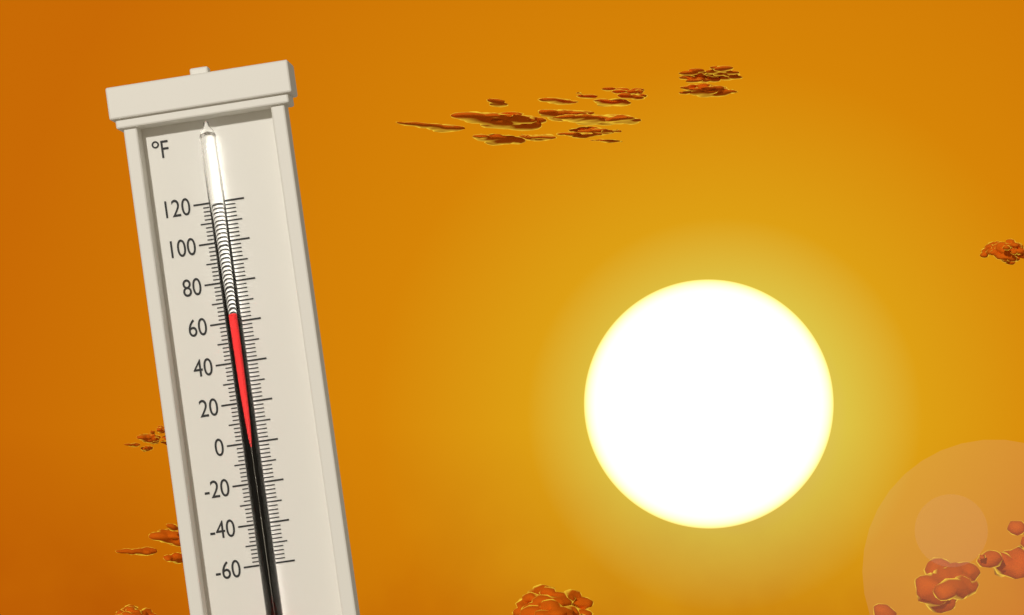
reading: 64 °F
